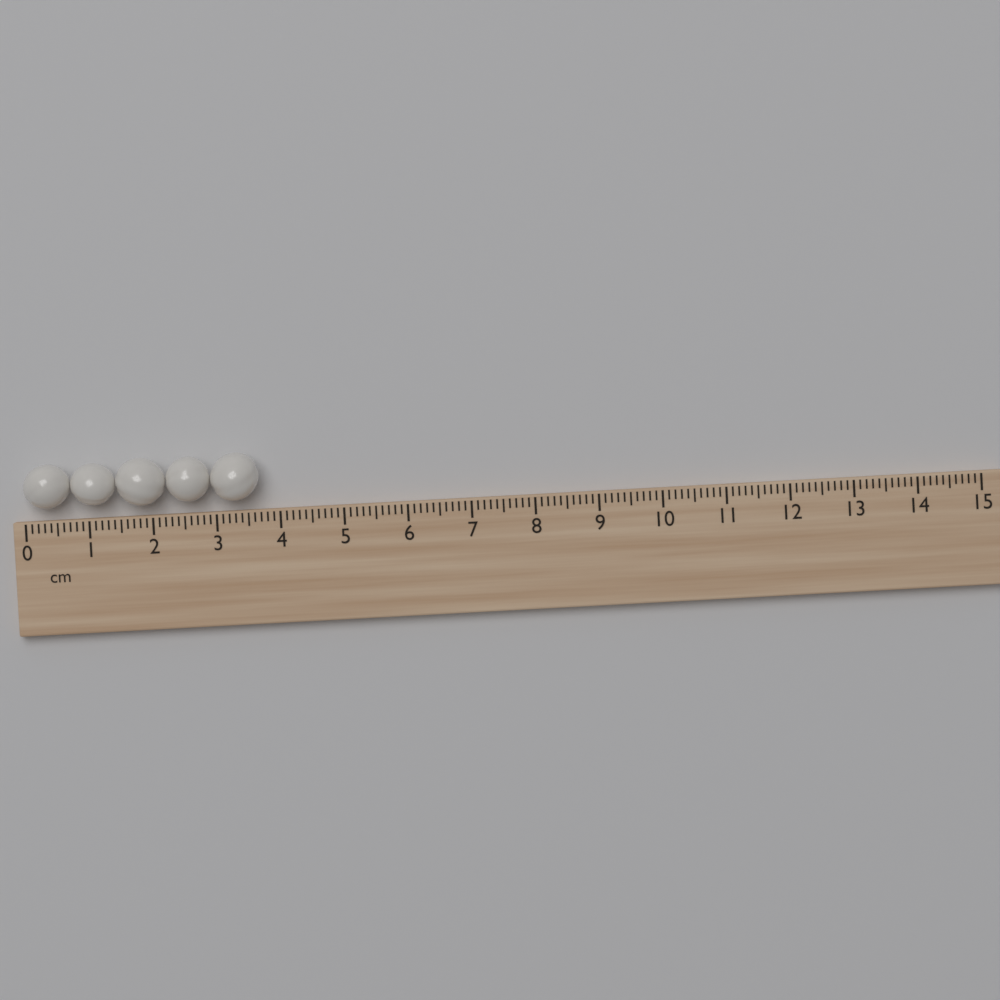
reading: 3.7 cm
